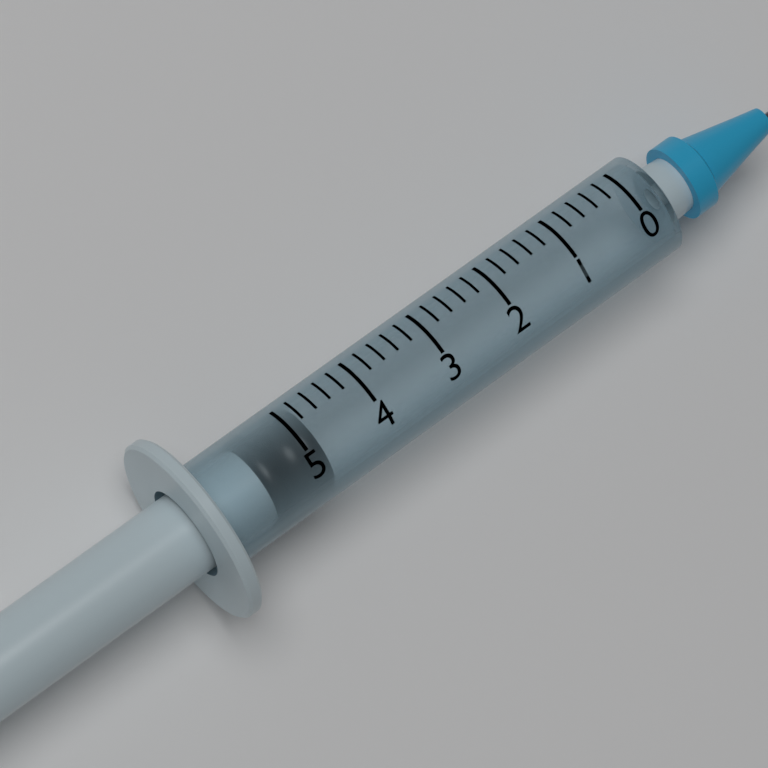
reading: 4.8 (no unit)
